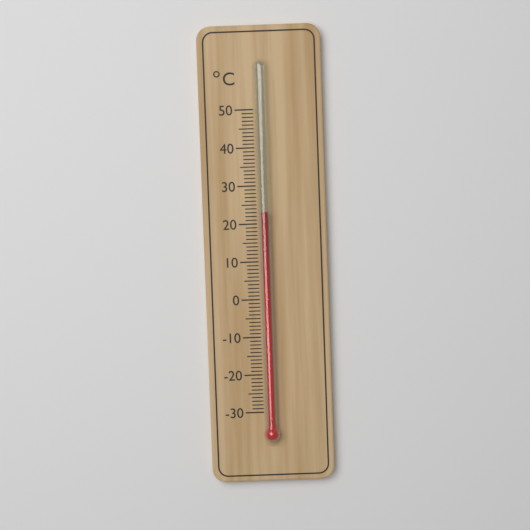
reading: 23 °C
